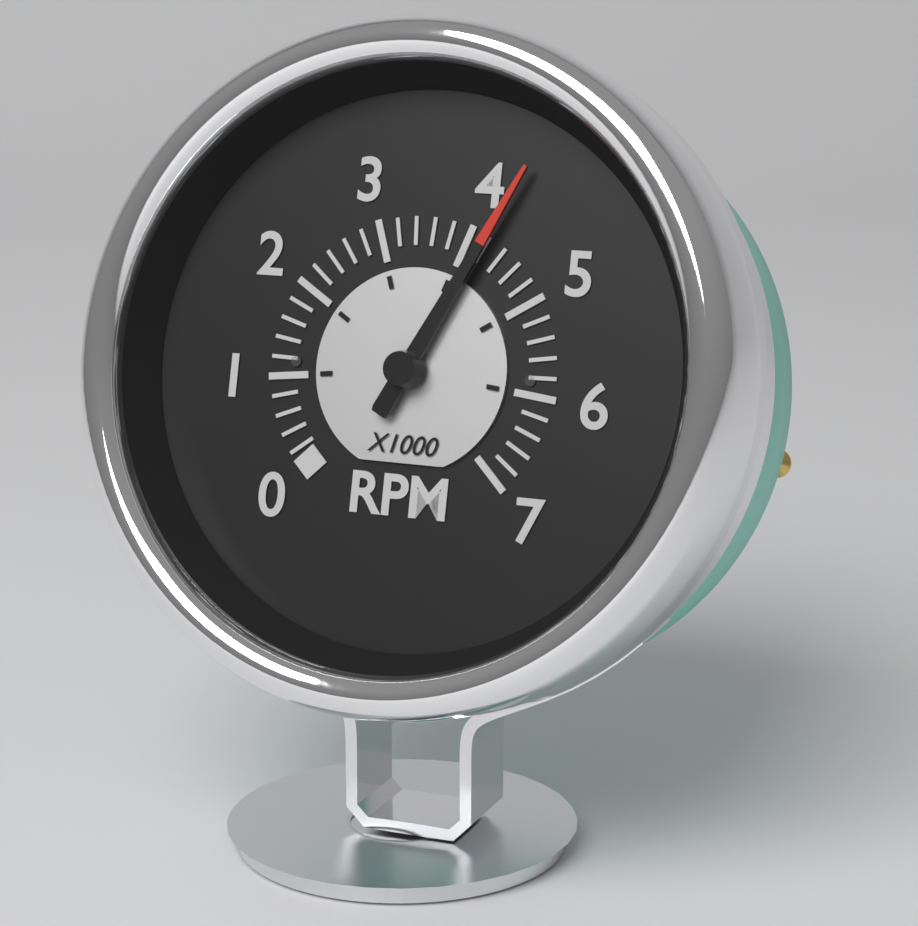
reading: 4200 RPM
